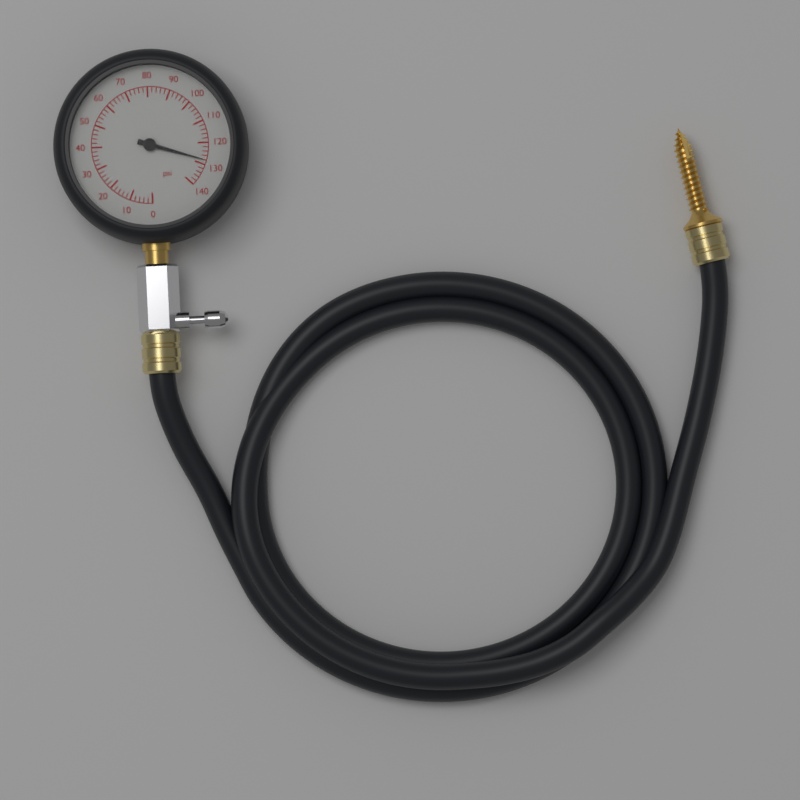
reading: 128 psi
